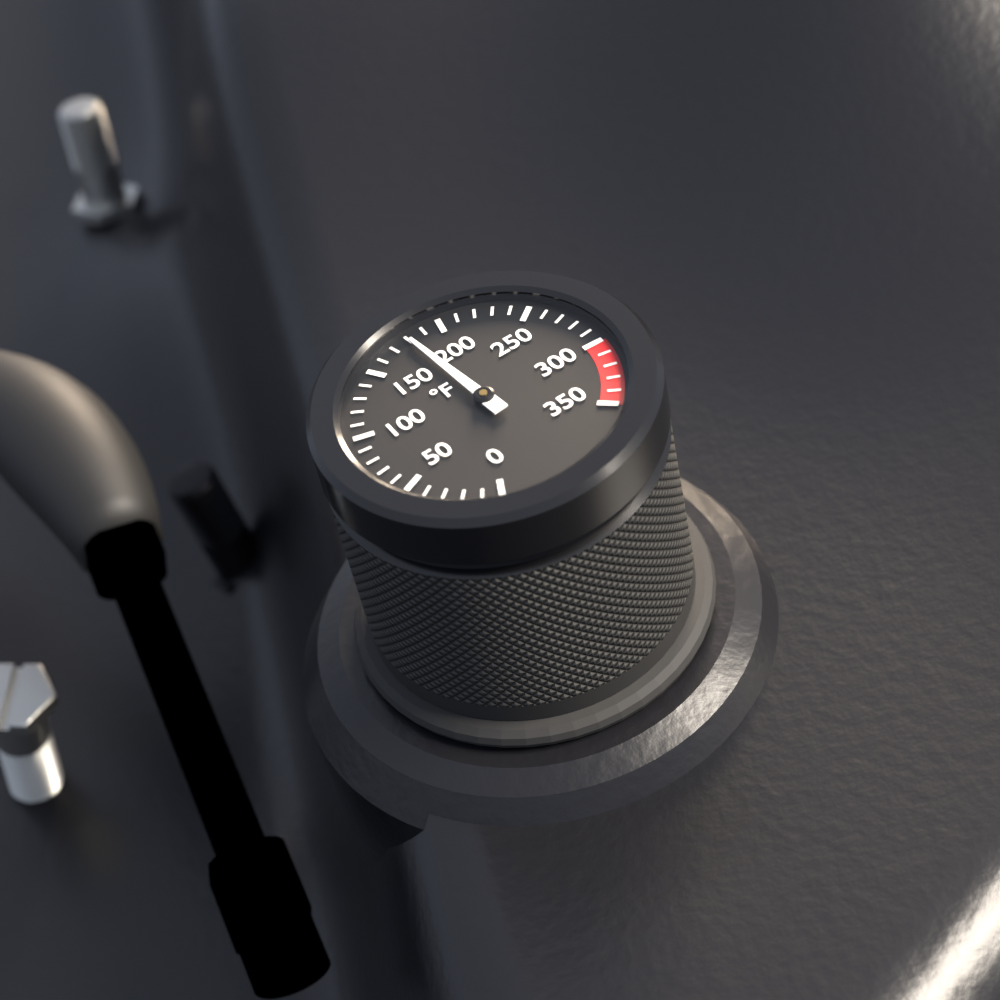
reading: 180 °F
